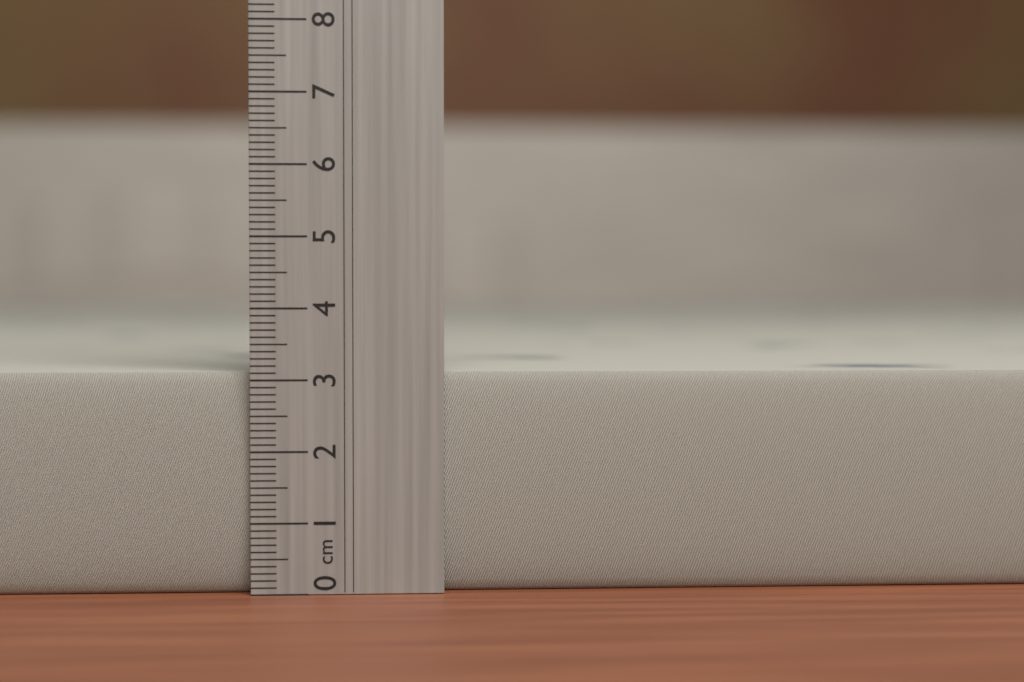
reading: 3.1 cm
